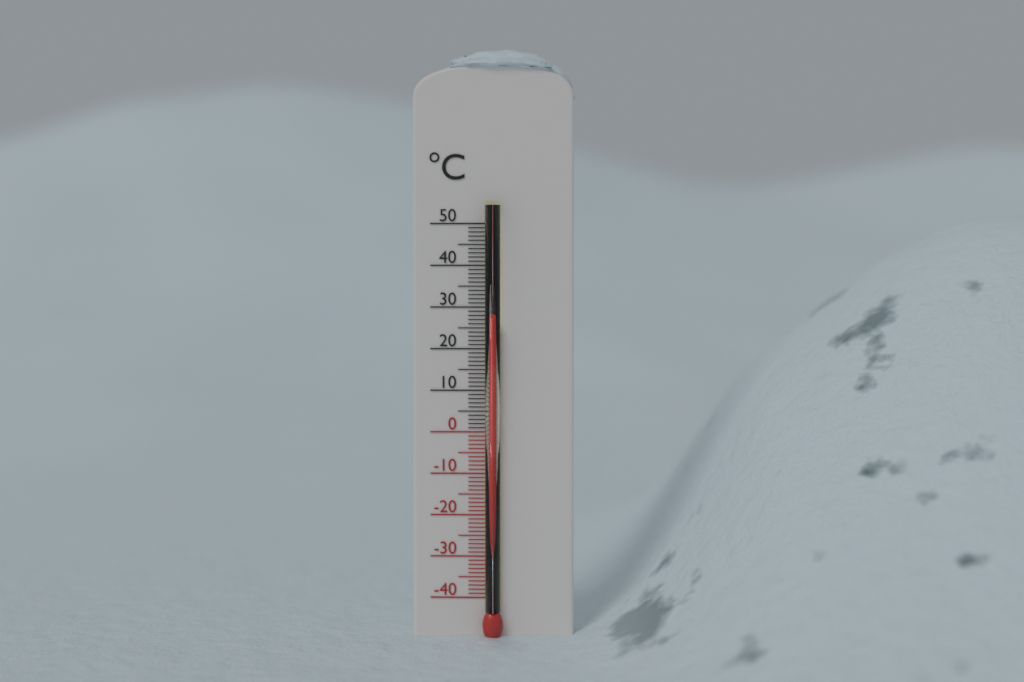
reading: 27 °C
